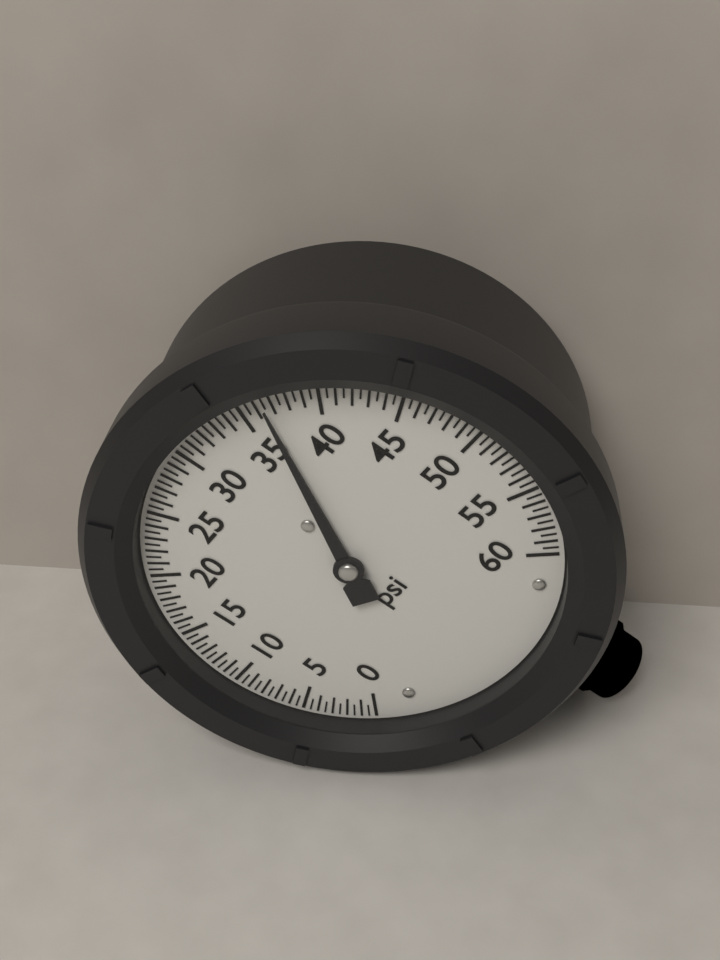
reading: 36.5 psi
